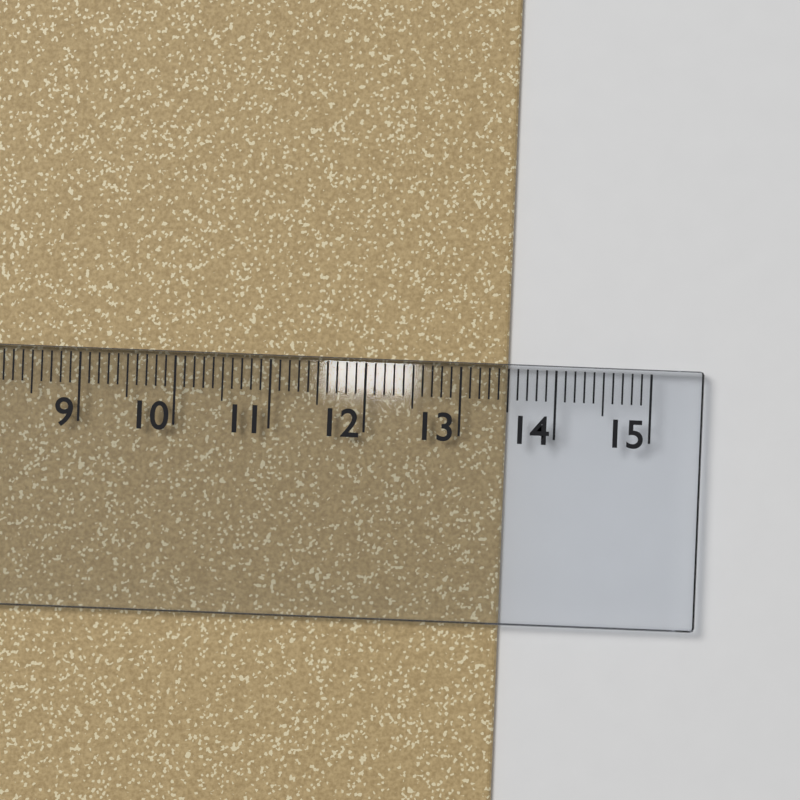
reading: 13.5 cm
